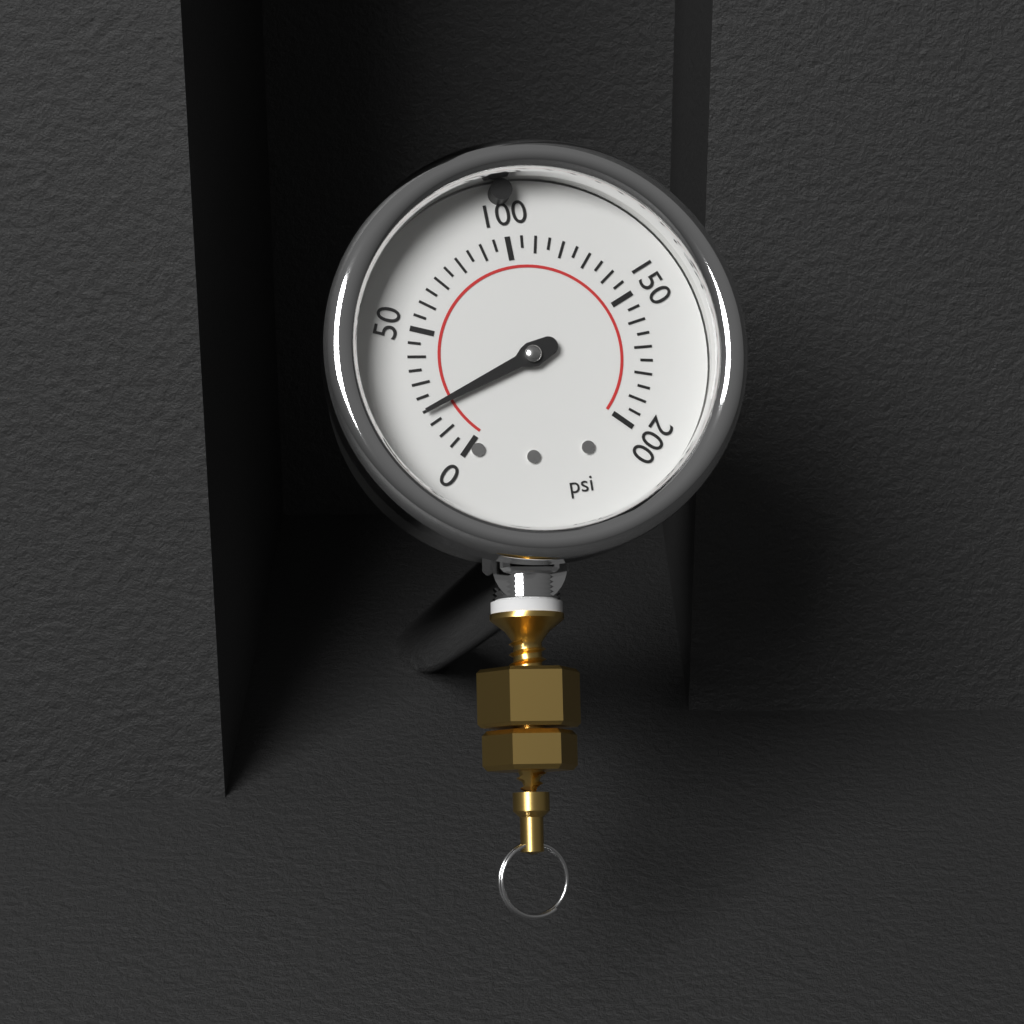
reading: 20 psi
